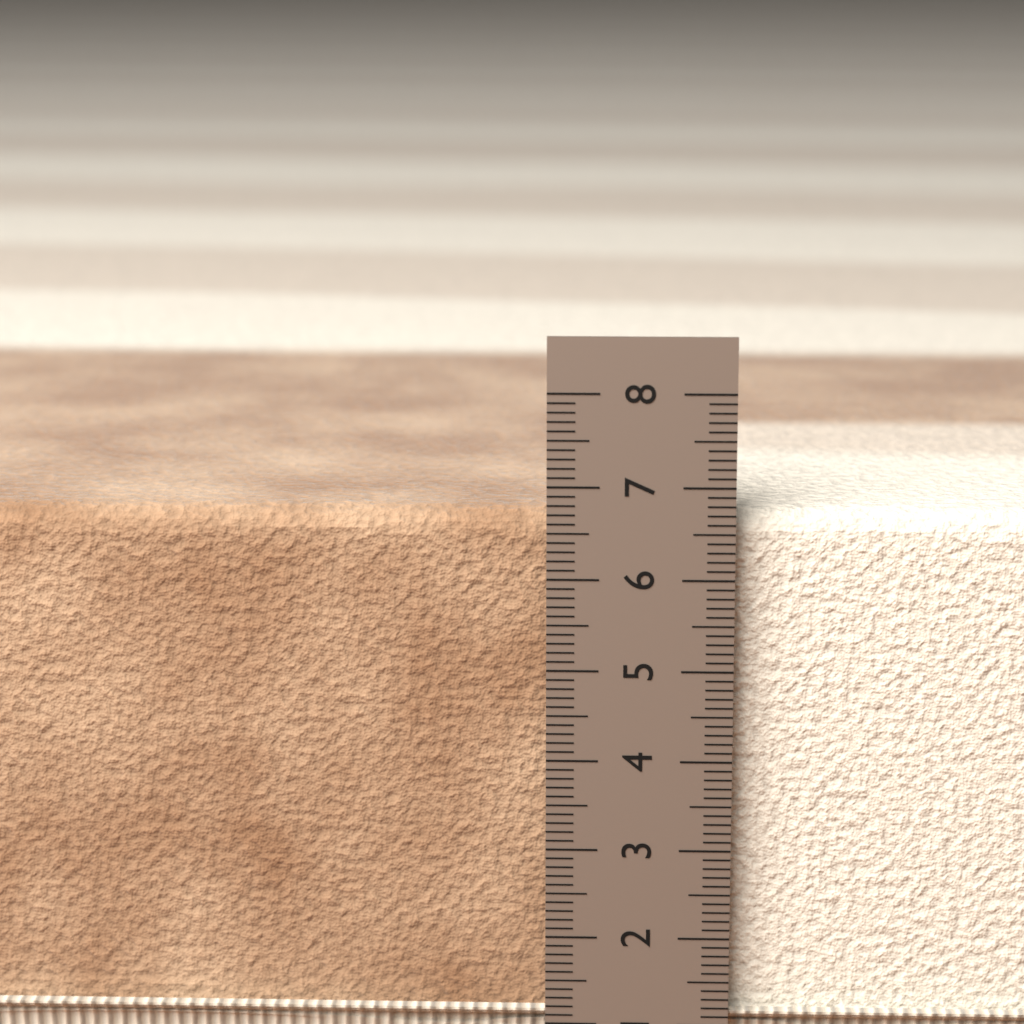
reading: 6.7 cm
